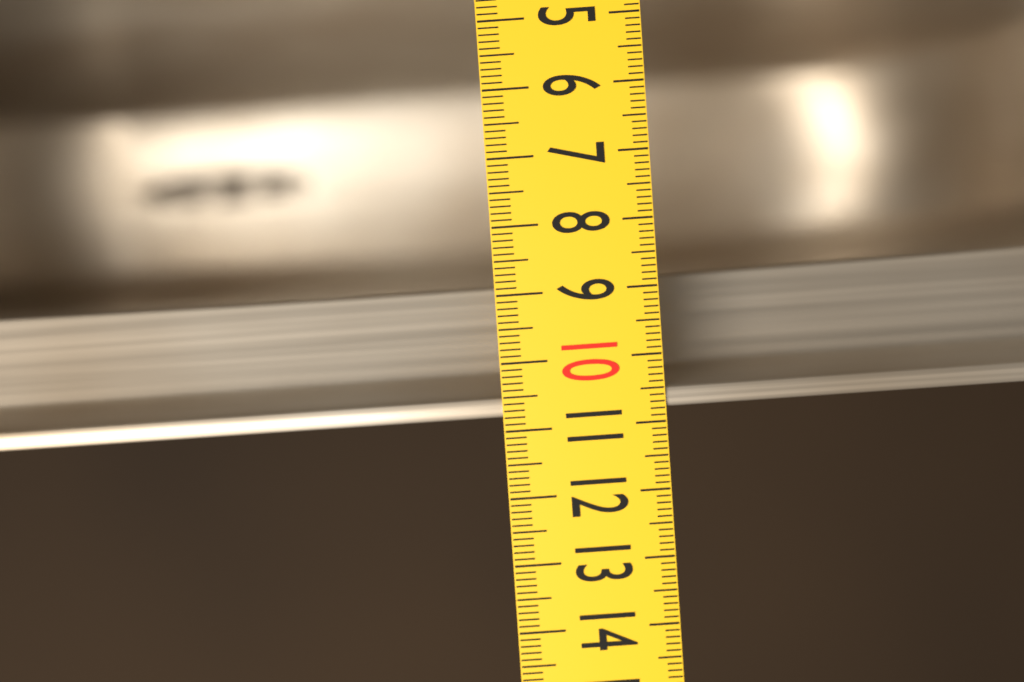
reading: 10.8 (no unit)
